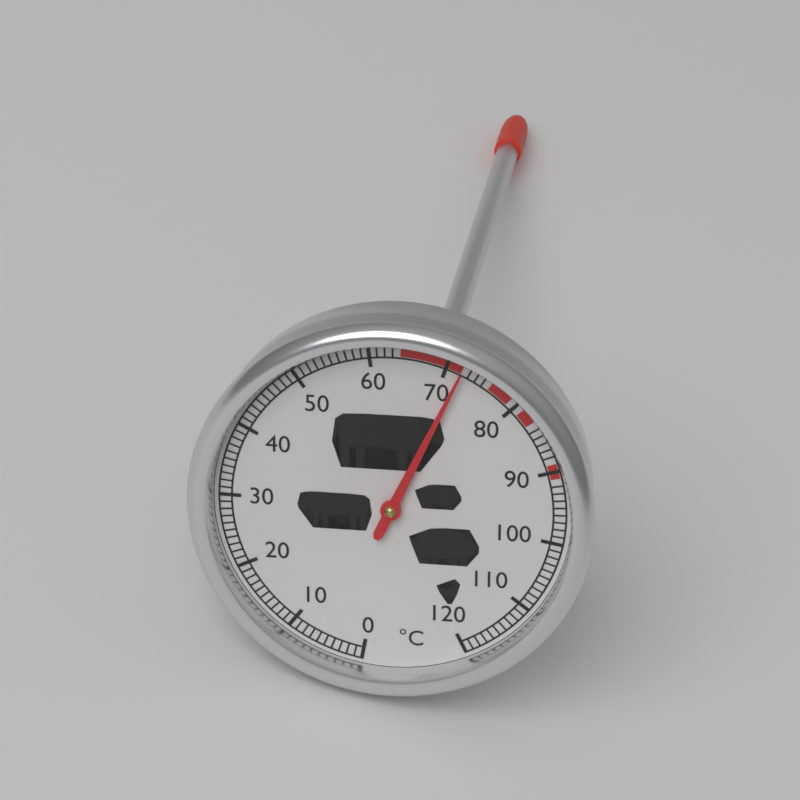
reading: 72 °C
